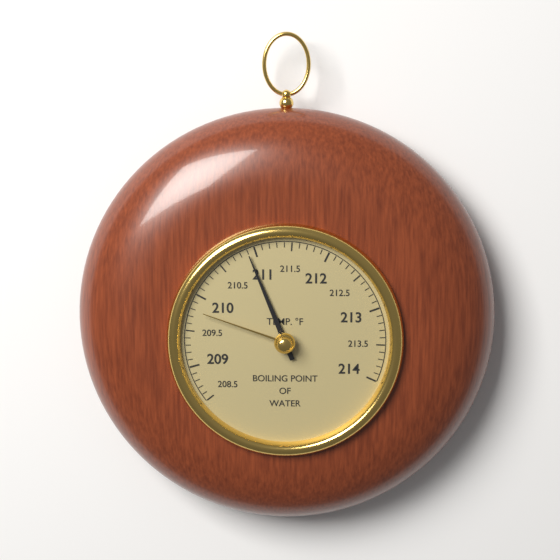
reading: 210.9 °F
